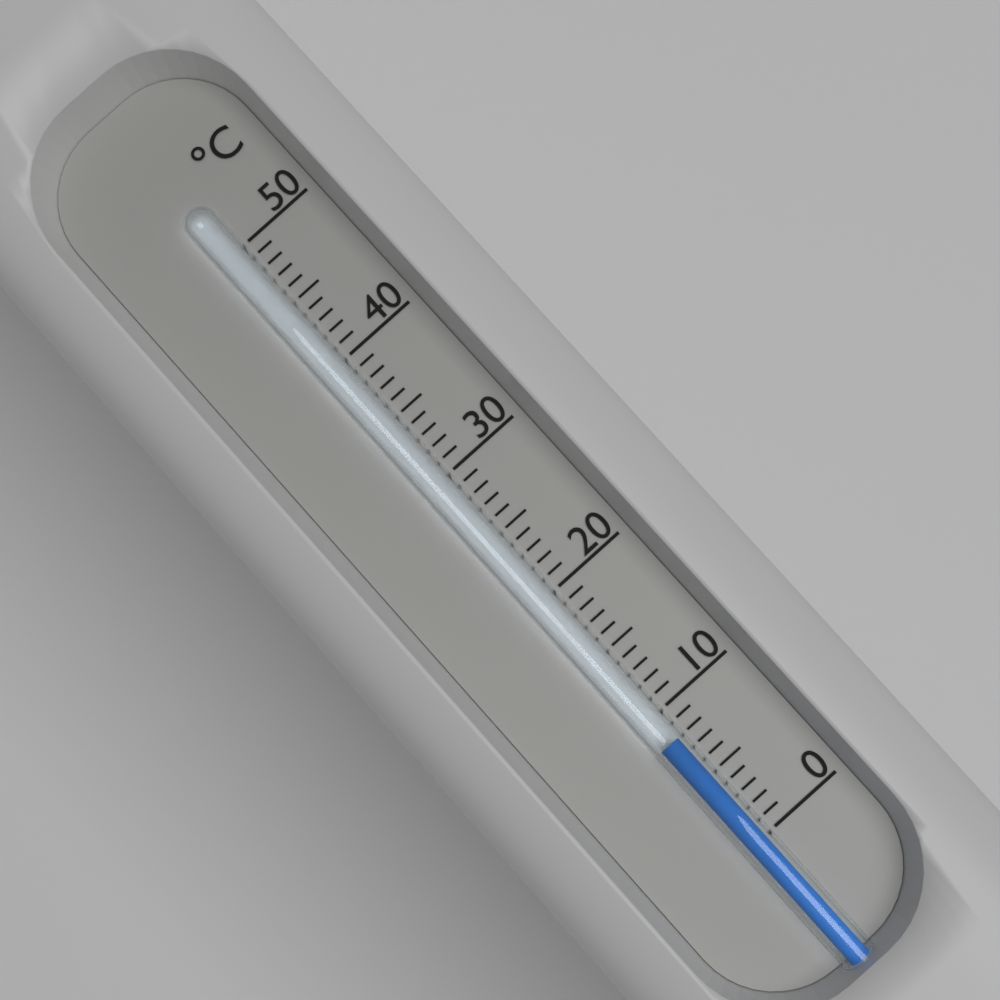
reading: 8 °C
